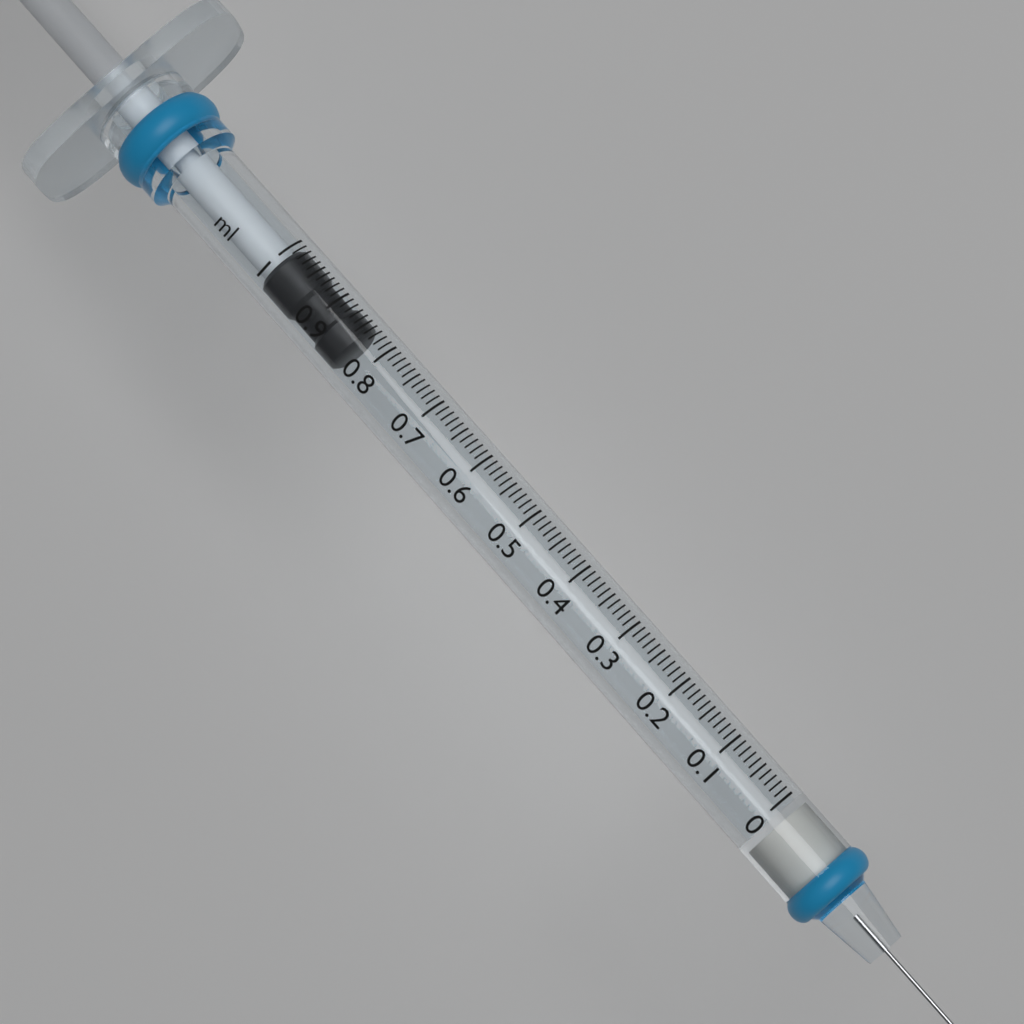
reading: 0.84 ml
